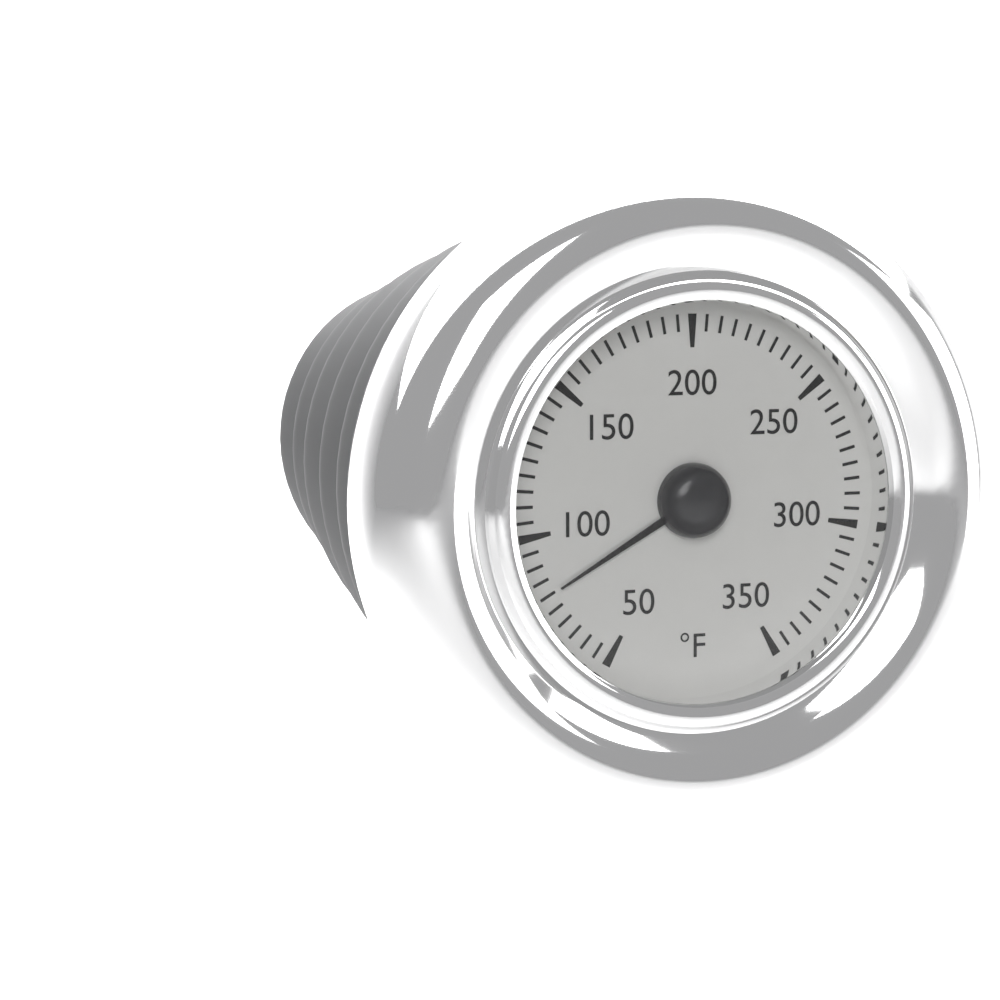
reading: 80 °F
